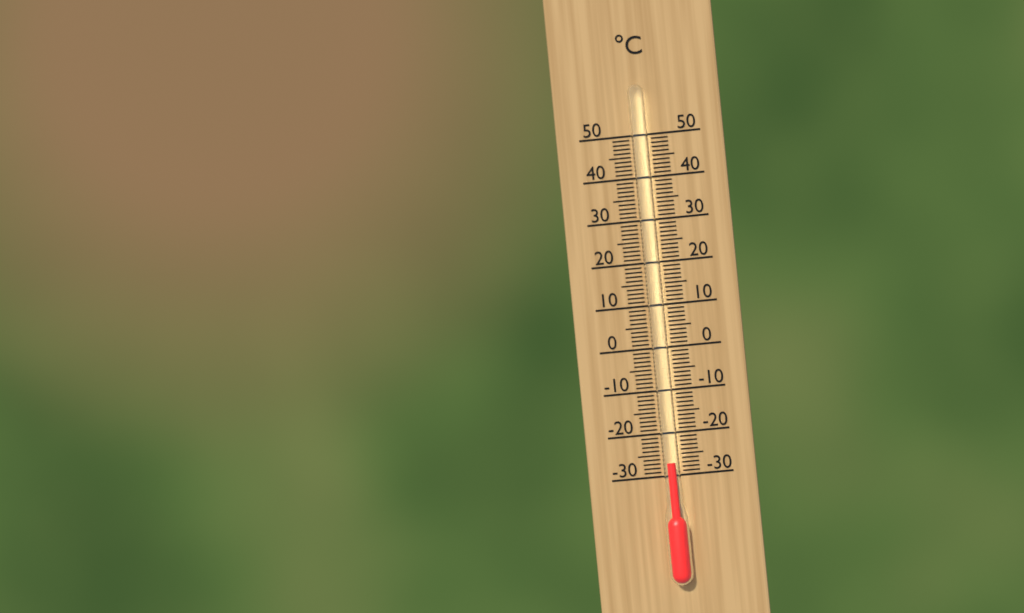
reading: -27 °C
